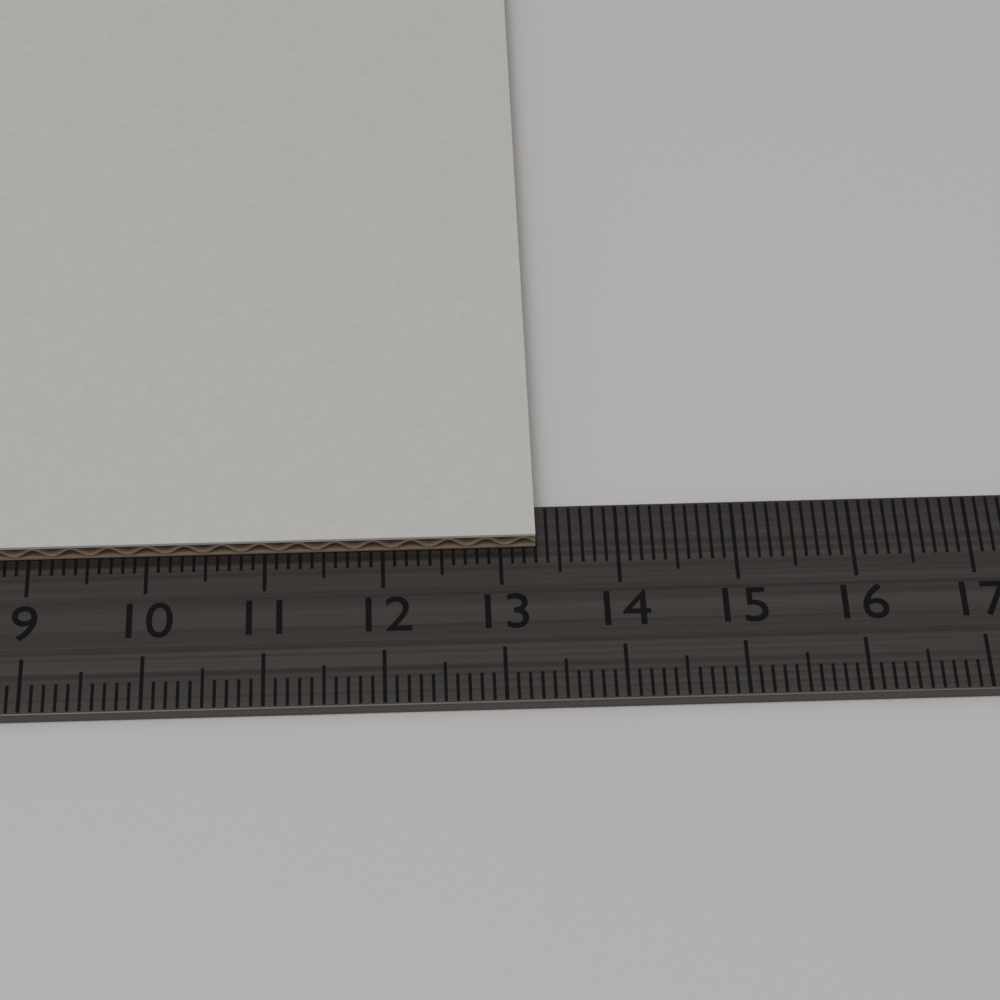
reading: 13.3 cm
